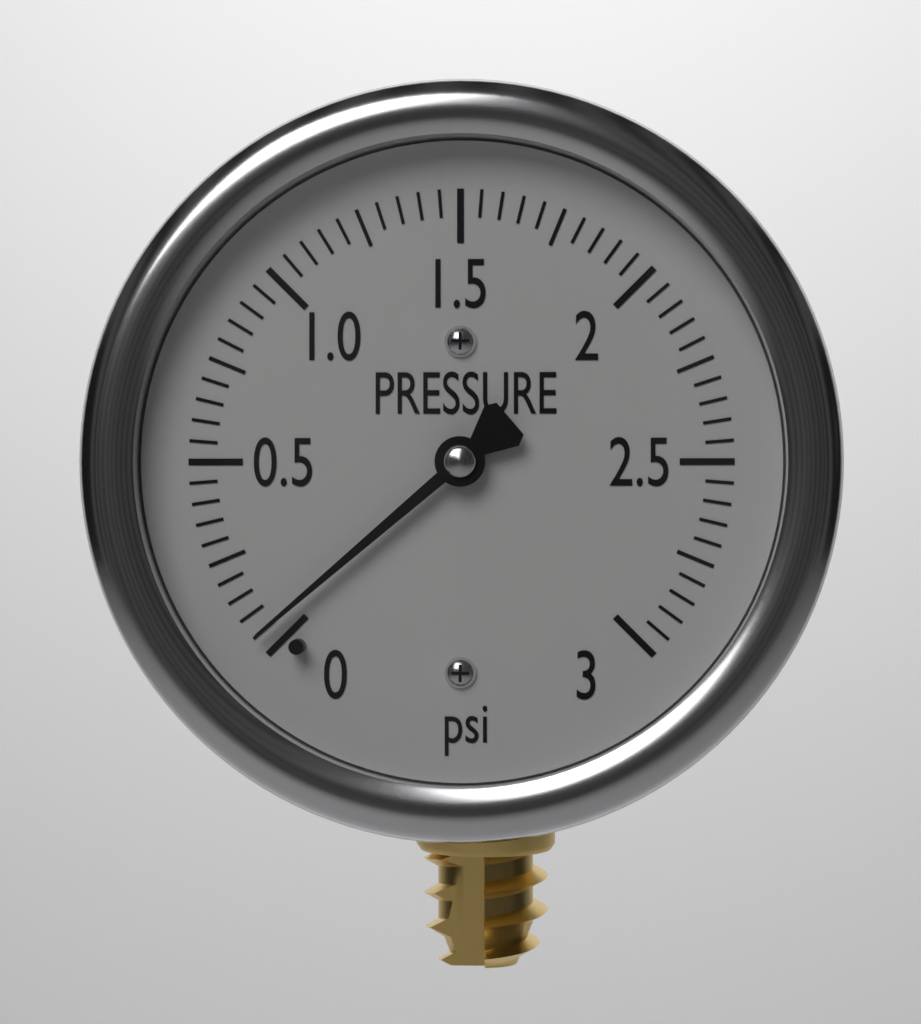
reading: 0.05 psi
